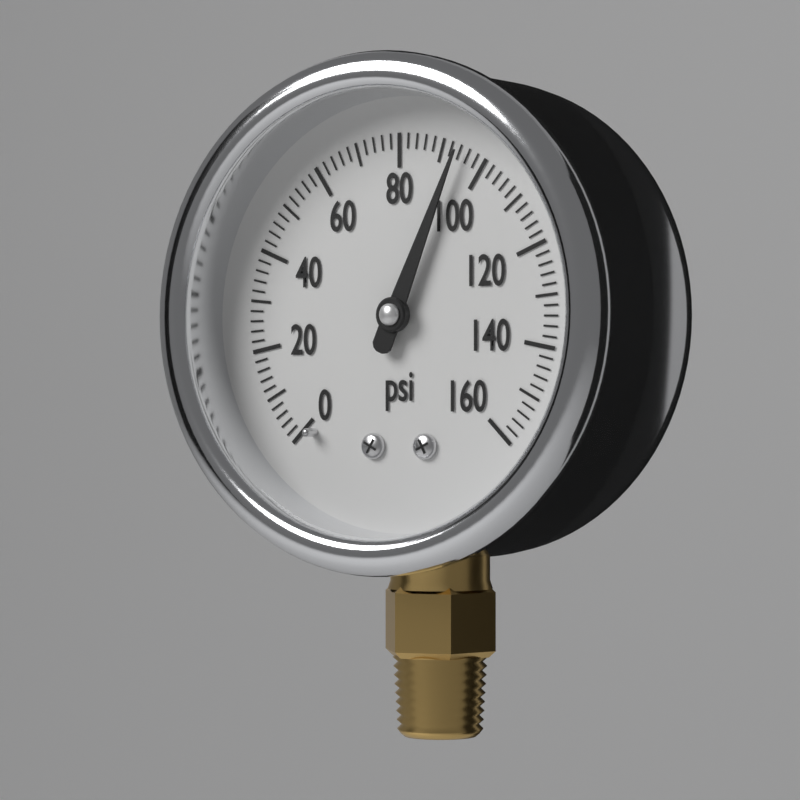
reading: 94 psi
